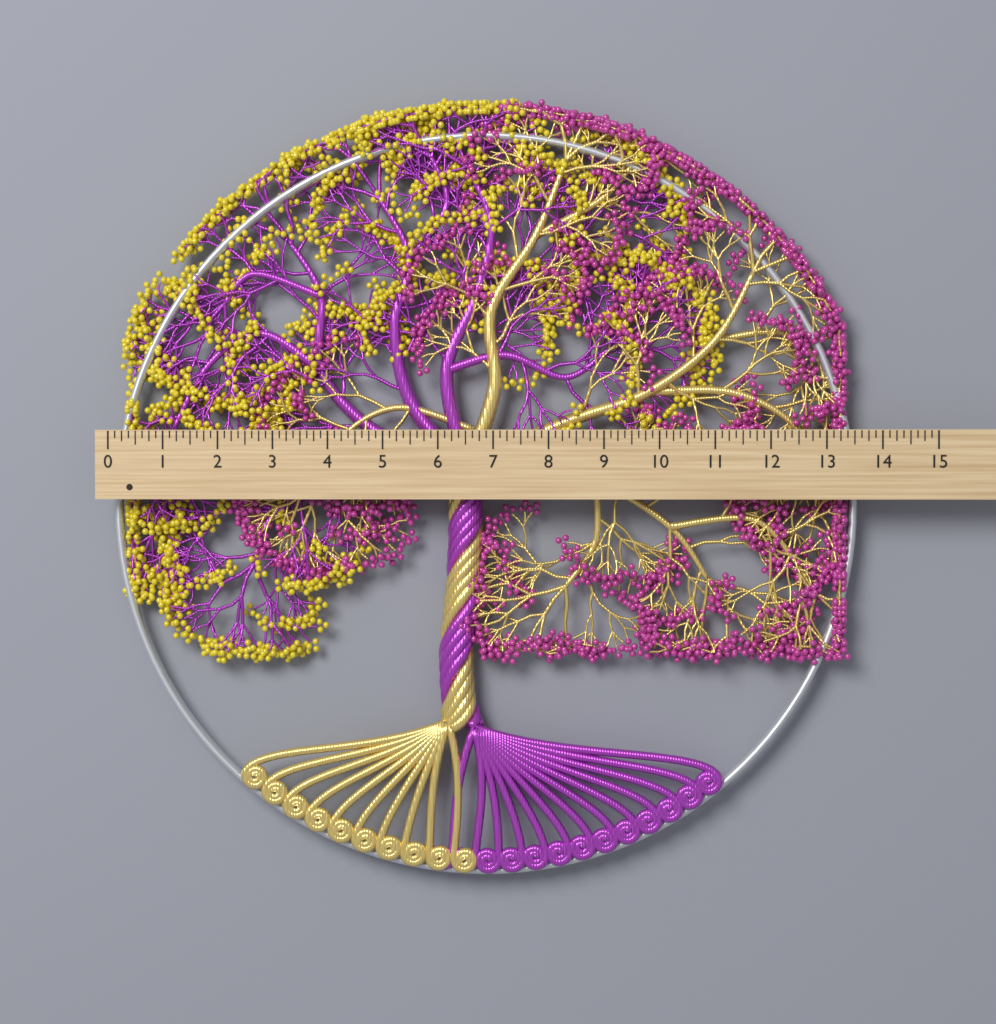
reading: 13.625 (no unit)
